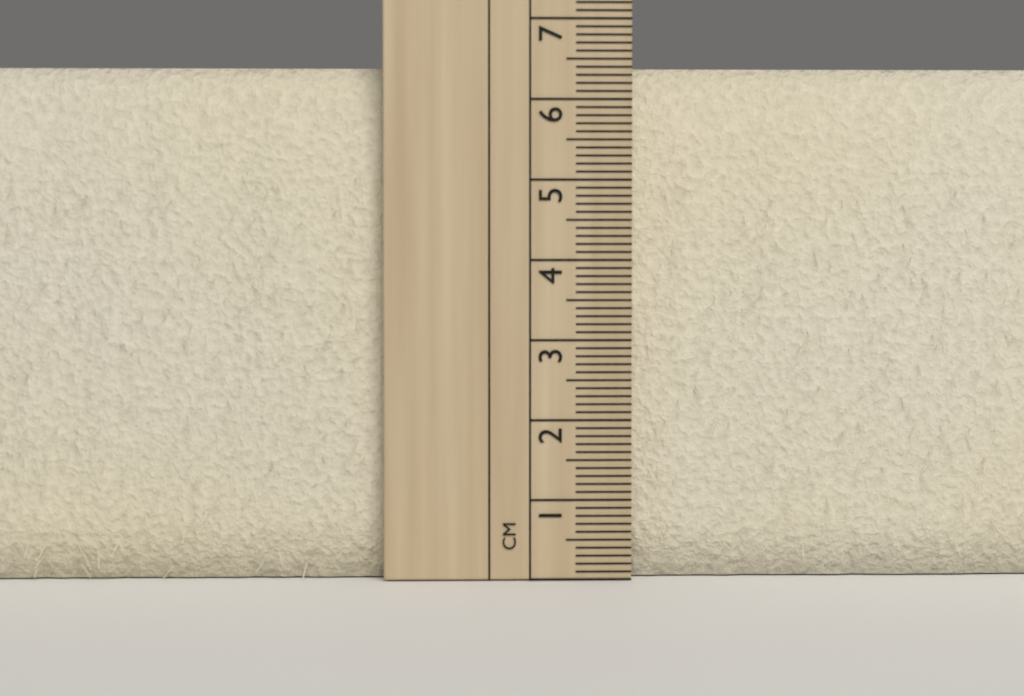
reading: 6.4 cm
